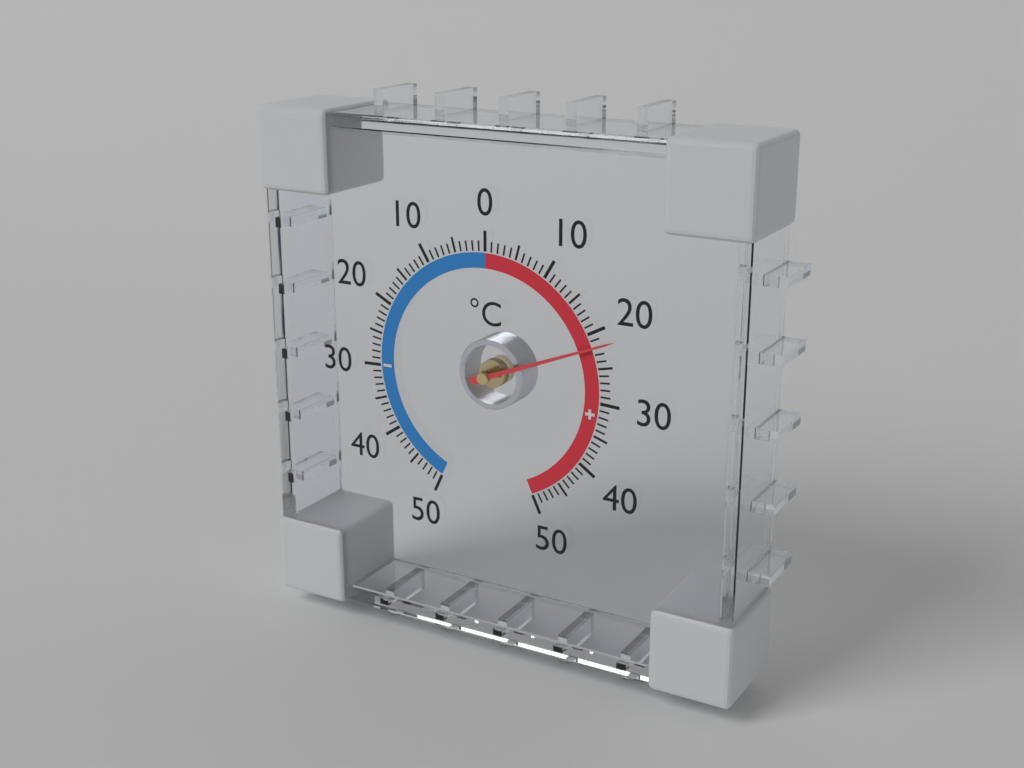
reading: 22 °C
